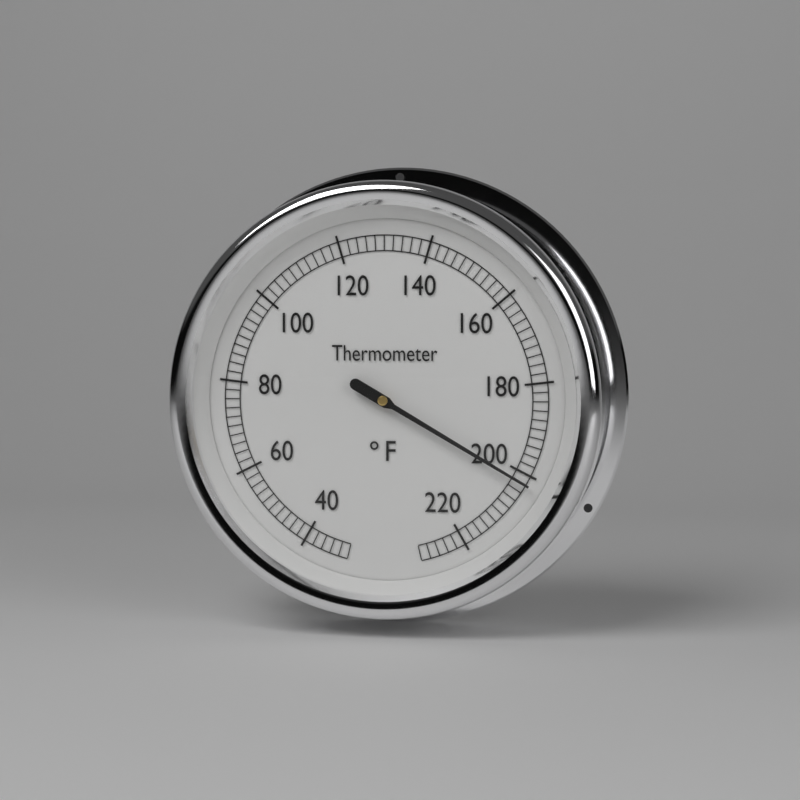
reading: 202 °F
